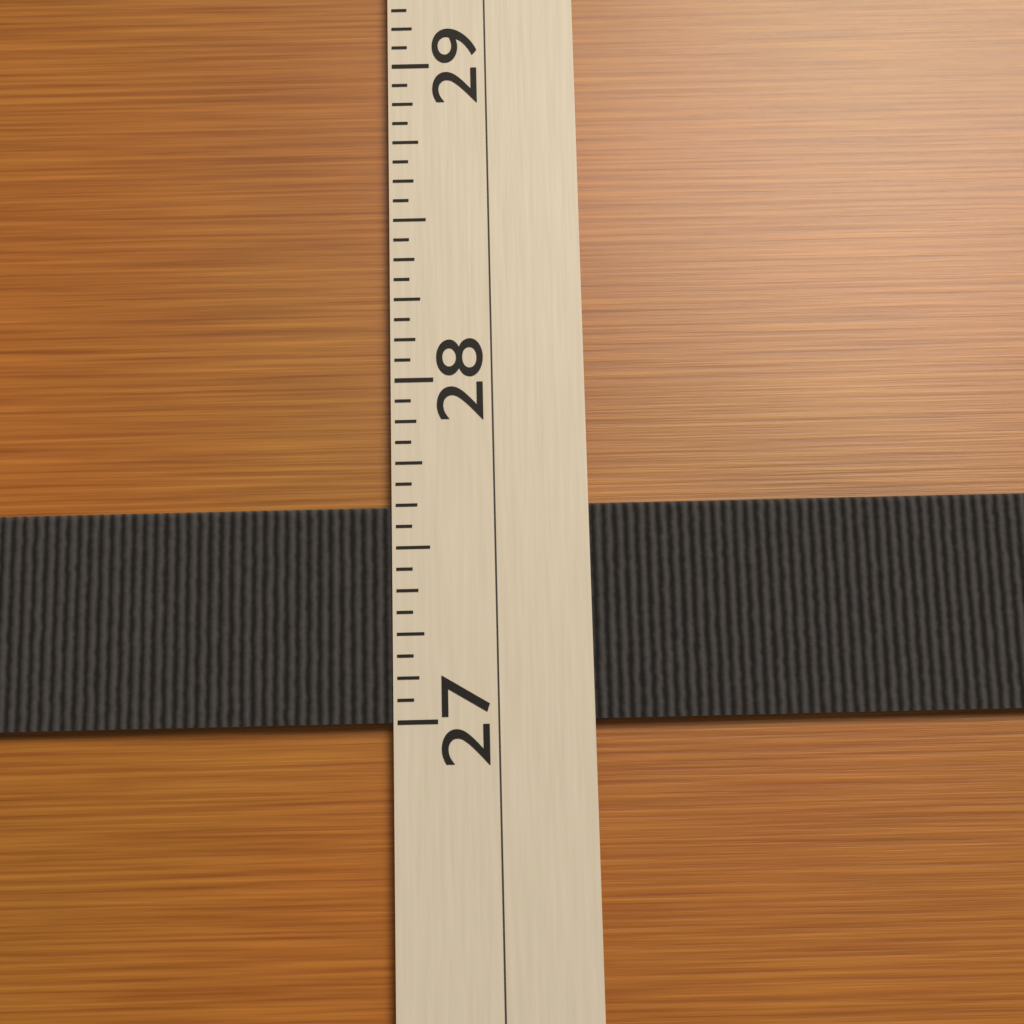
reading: 27.6250 (no unit)
